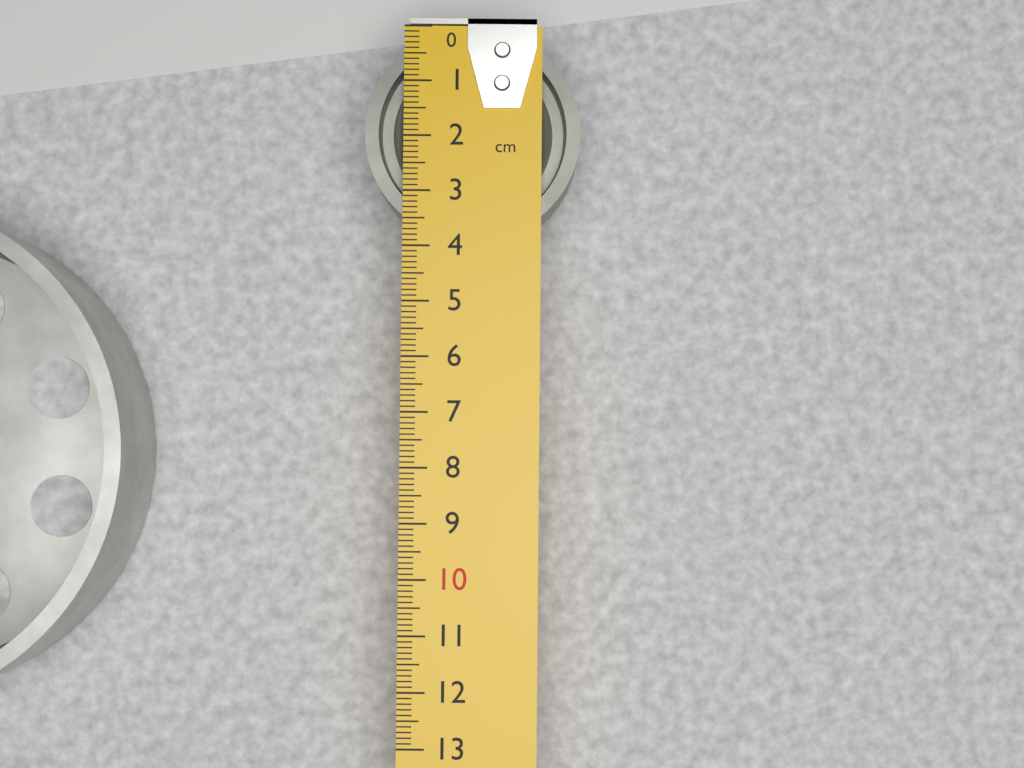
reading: 3.9 cm
